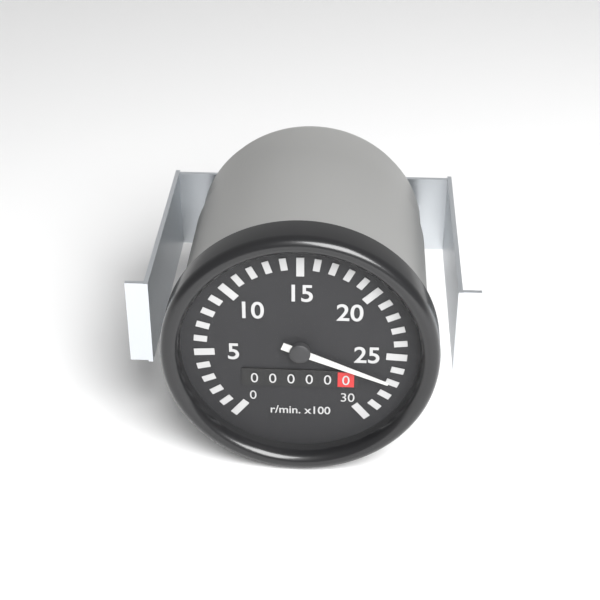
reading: 2700 r/min
